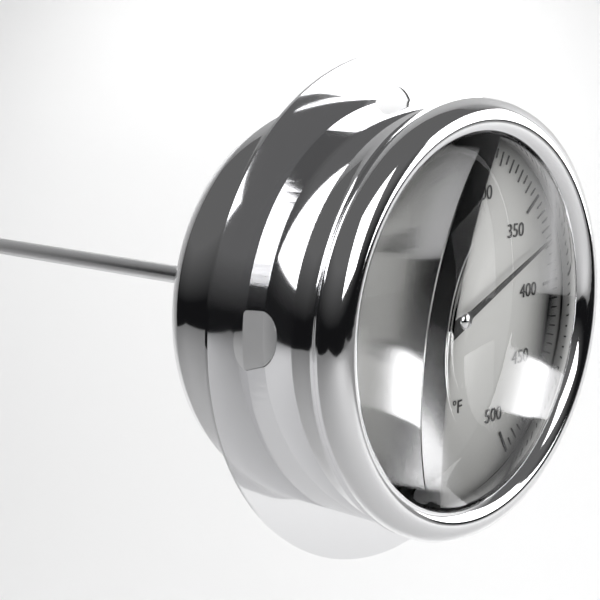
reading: 375 °F
